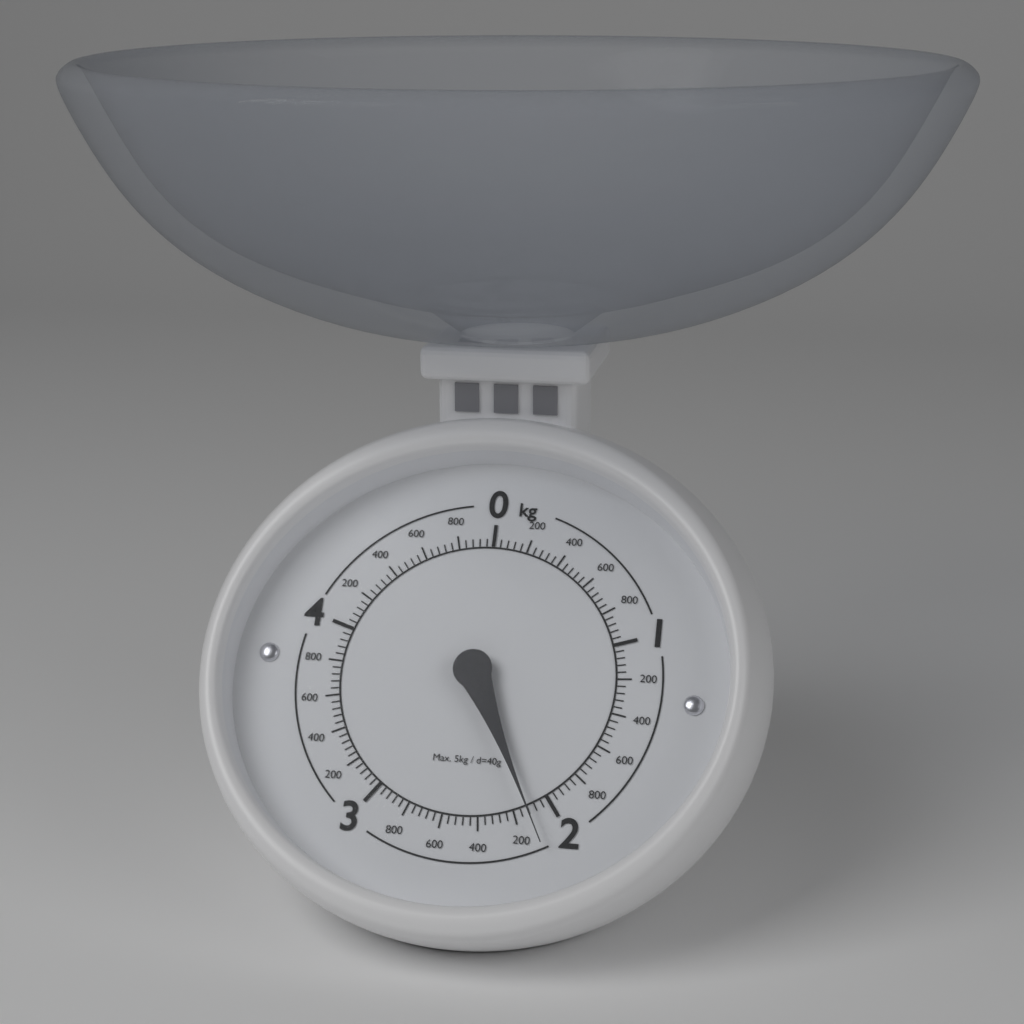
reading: 2.12 kg
